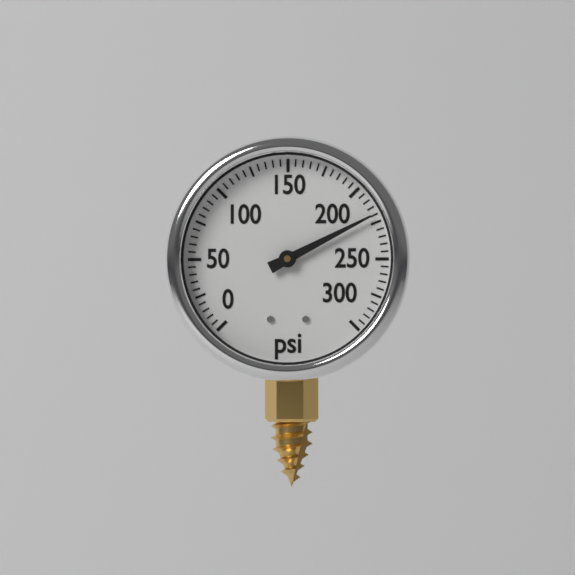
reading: 220 psi
